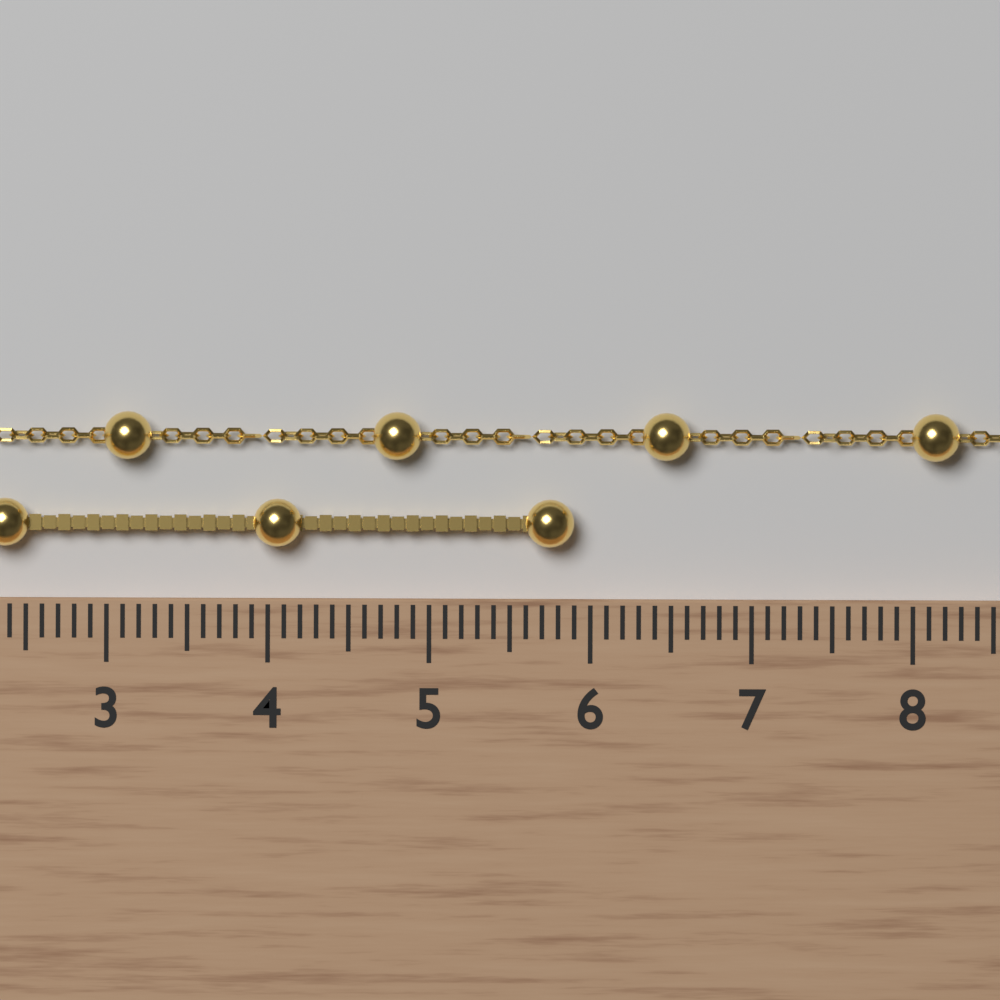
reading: 5.9 cm
